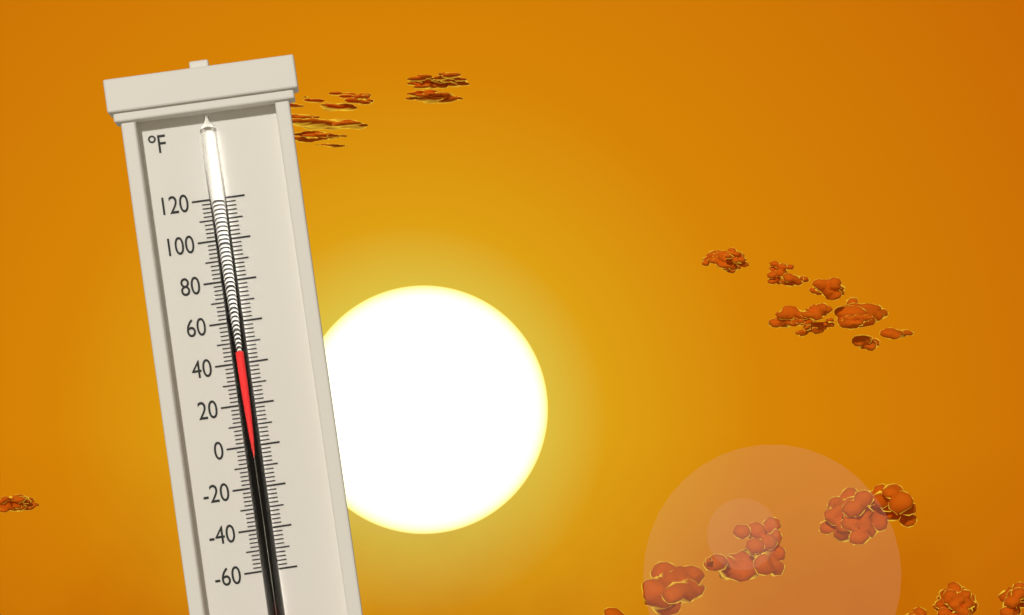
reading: 46 °F
